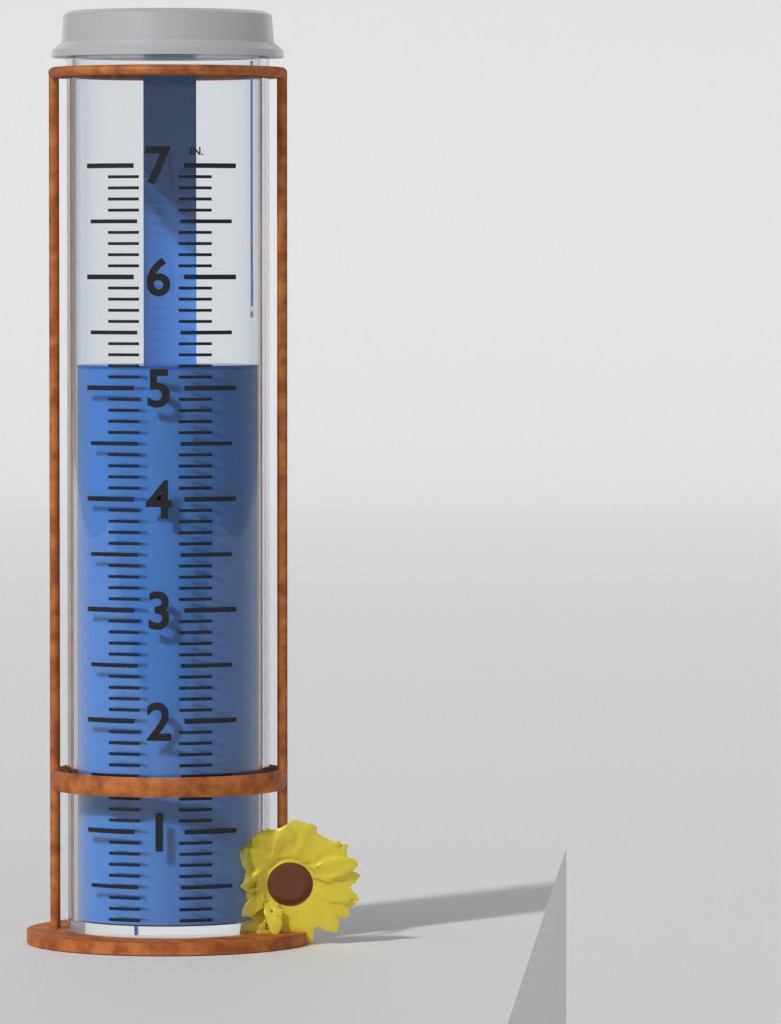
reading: 5.2 in
